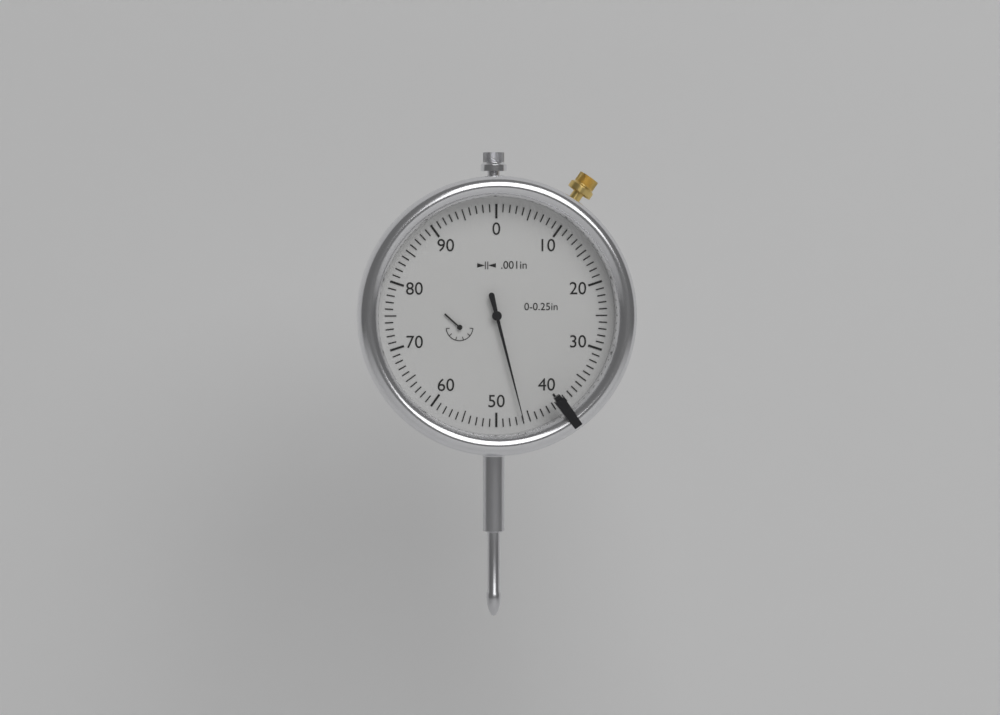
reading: 0.046 in
